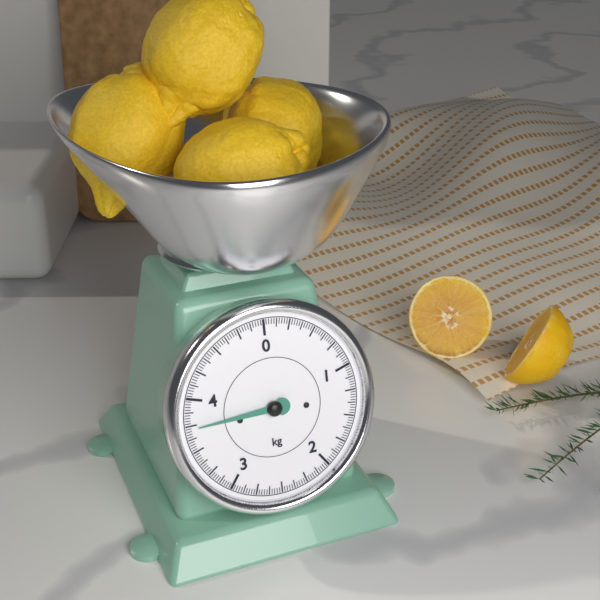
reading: 3.725 kg
